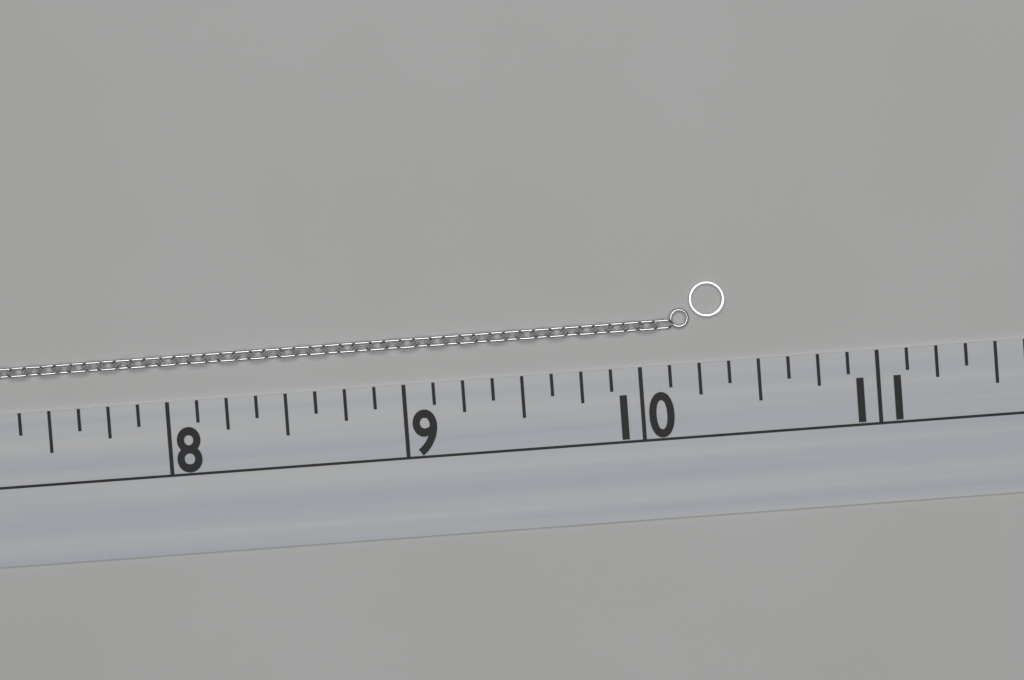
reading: 10.375 (no unit)
